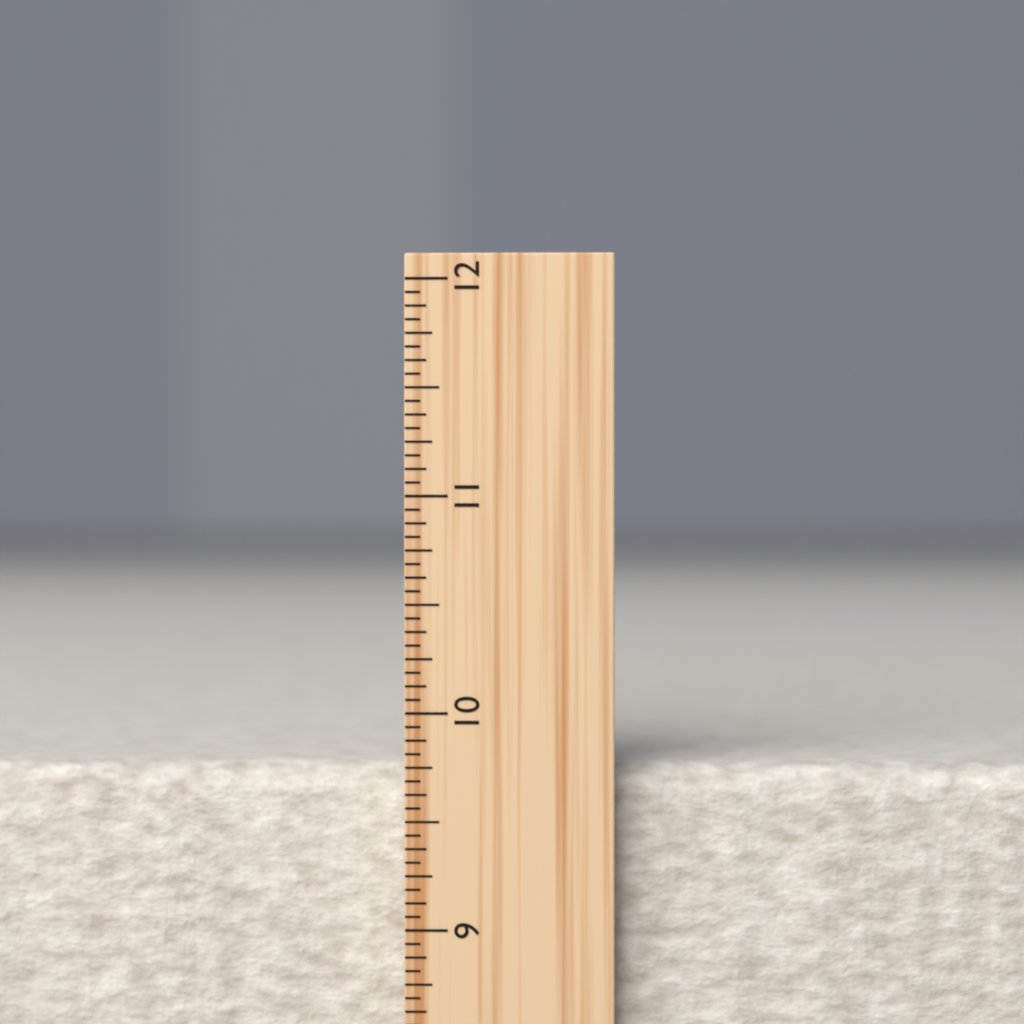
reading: 9.7500 inch
